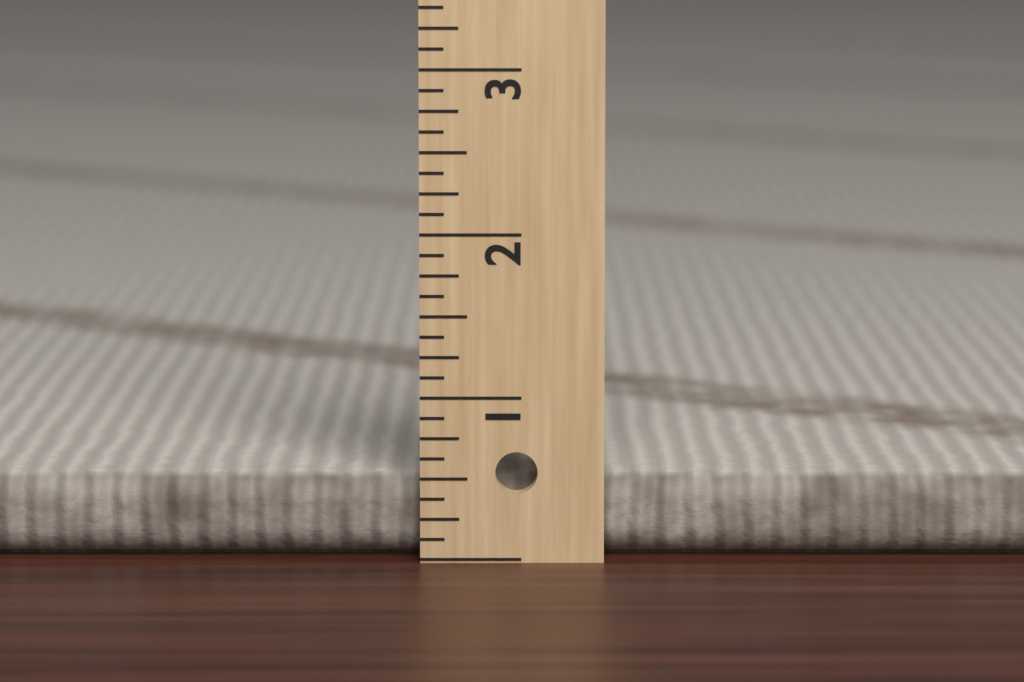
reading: 0.500 (no unit)
